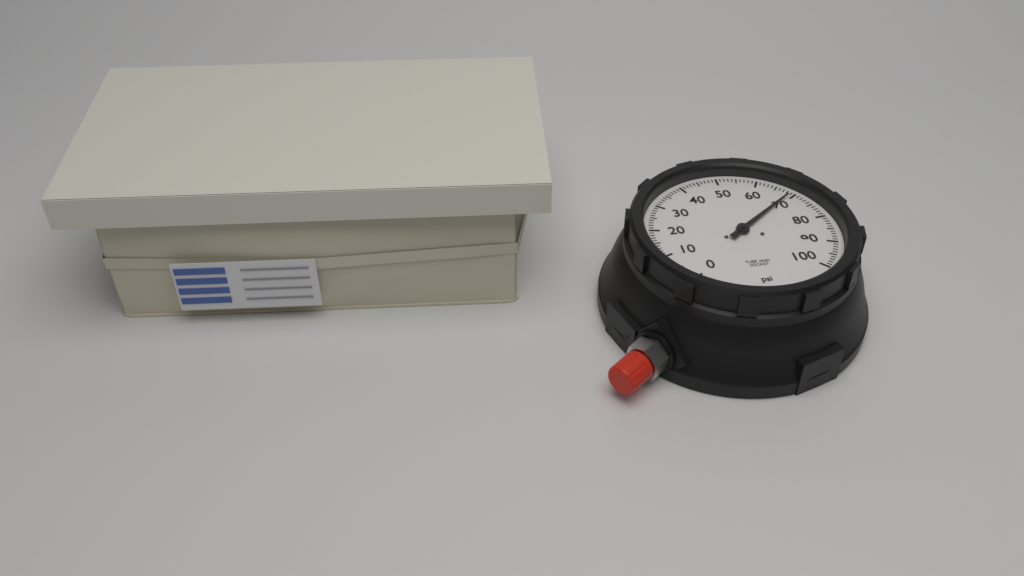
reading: 69 psi
